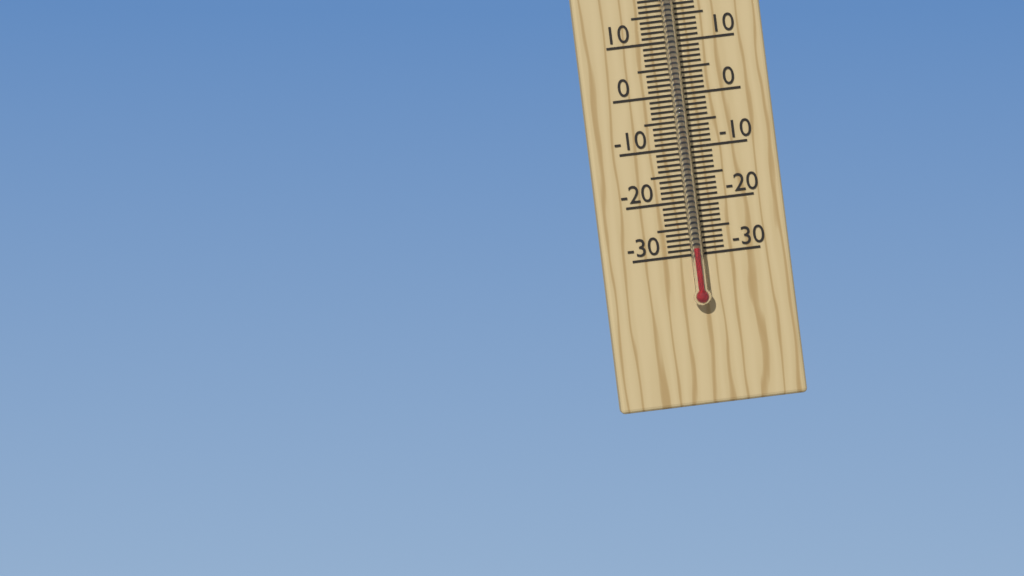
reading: -29 °C
